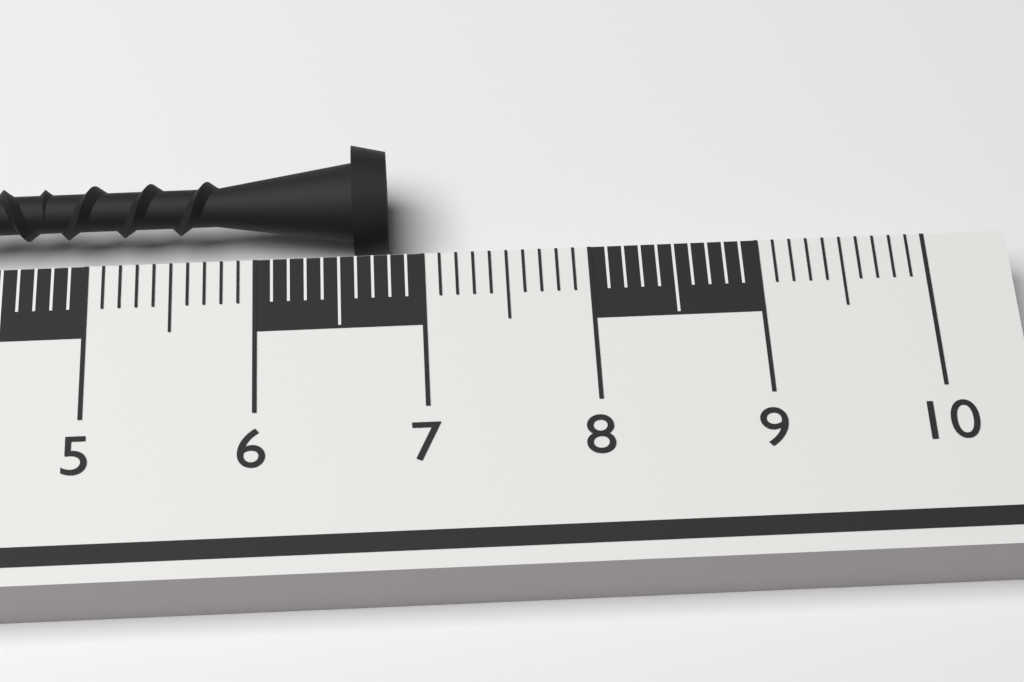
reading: 6.8 cm
